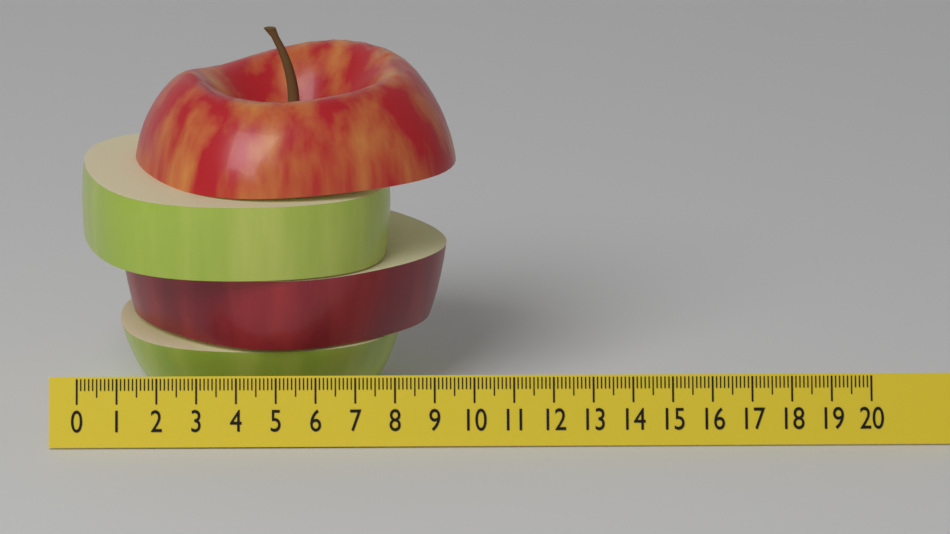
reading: 9.6 (no unit)
